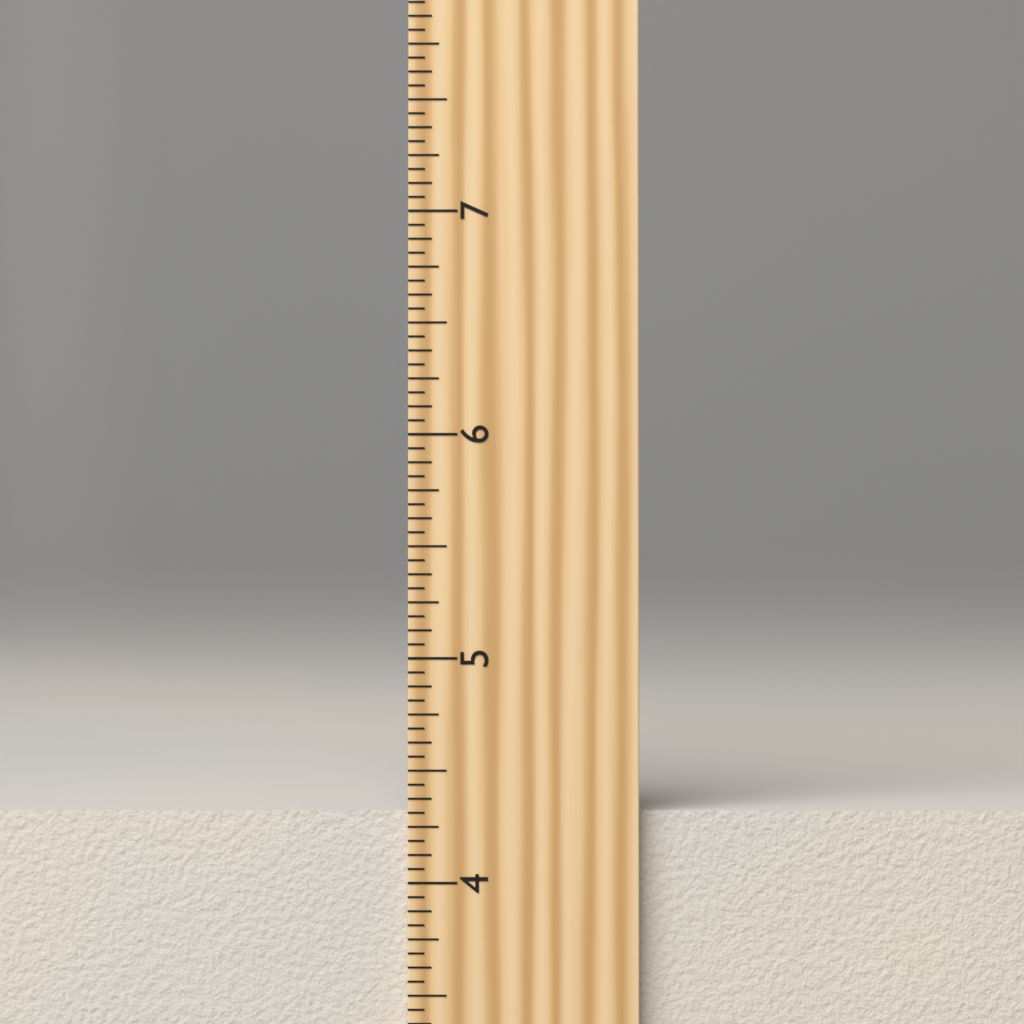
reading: 4.3125 inch
